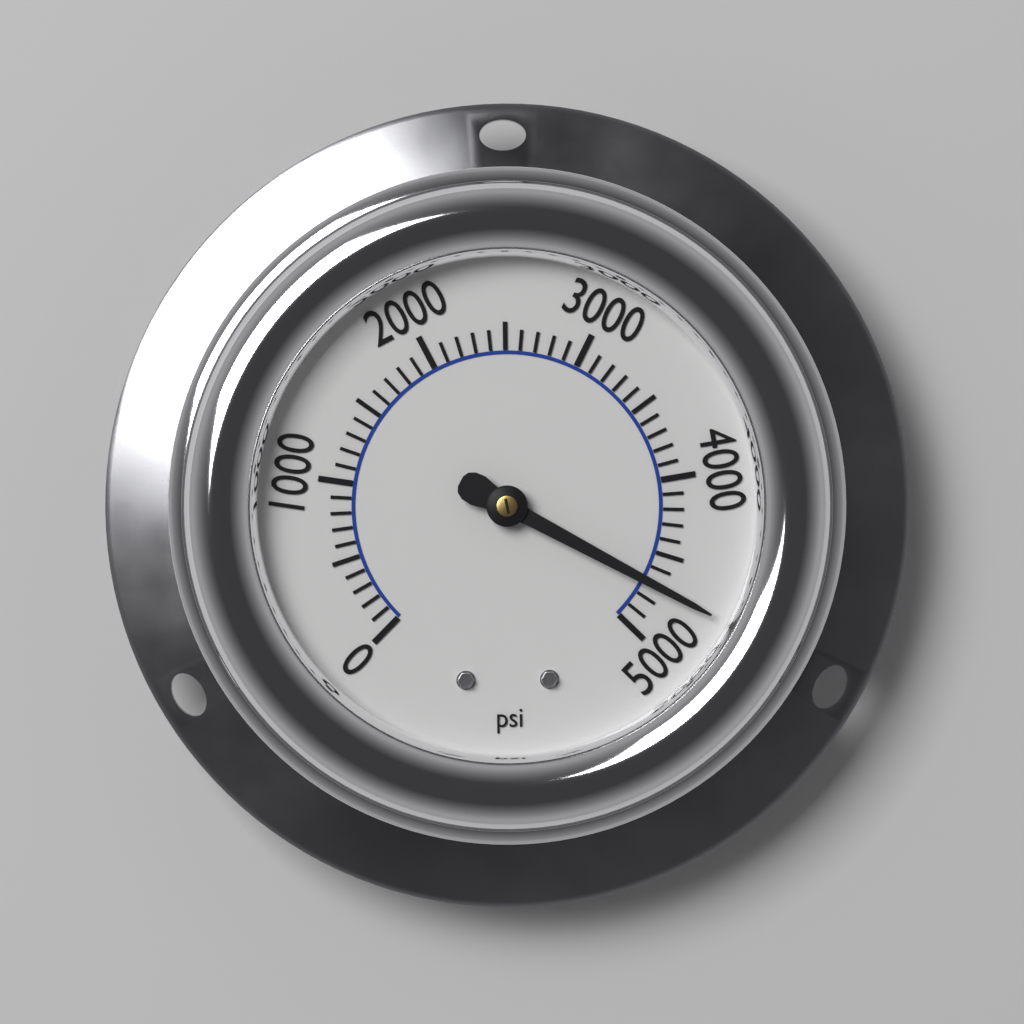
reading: 4700 psi
